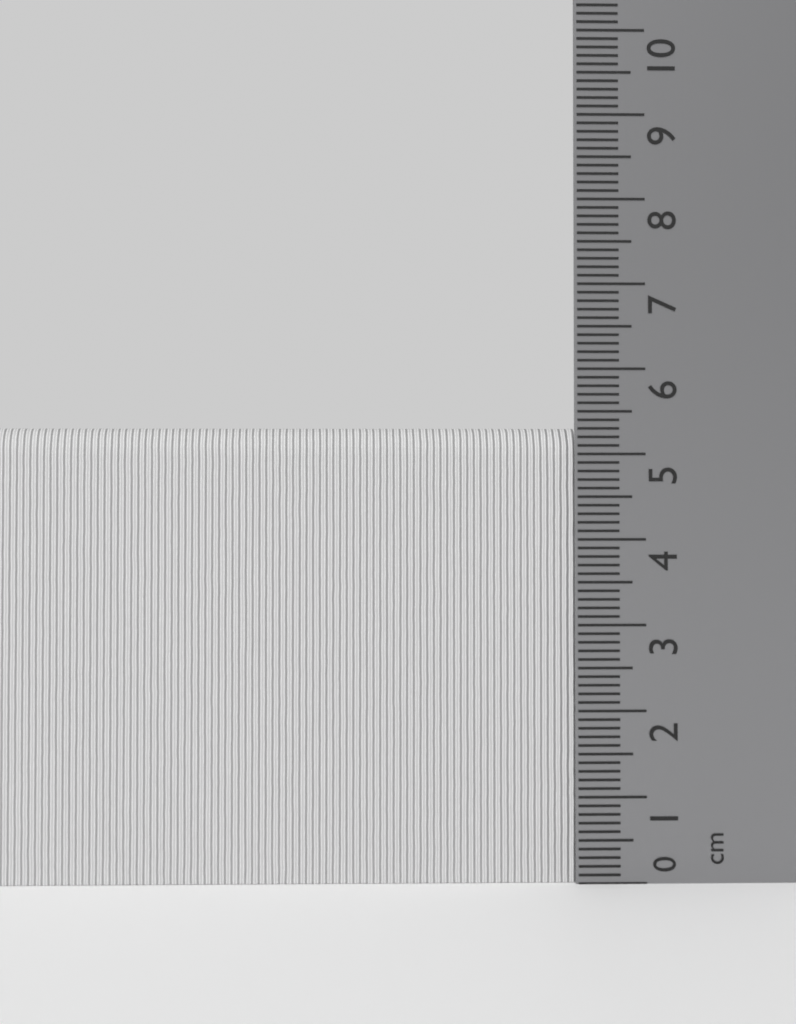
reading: 5.3 cm
